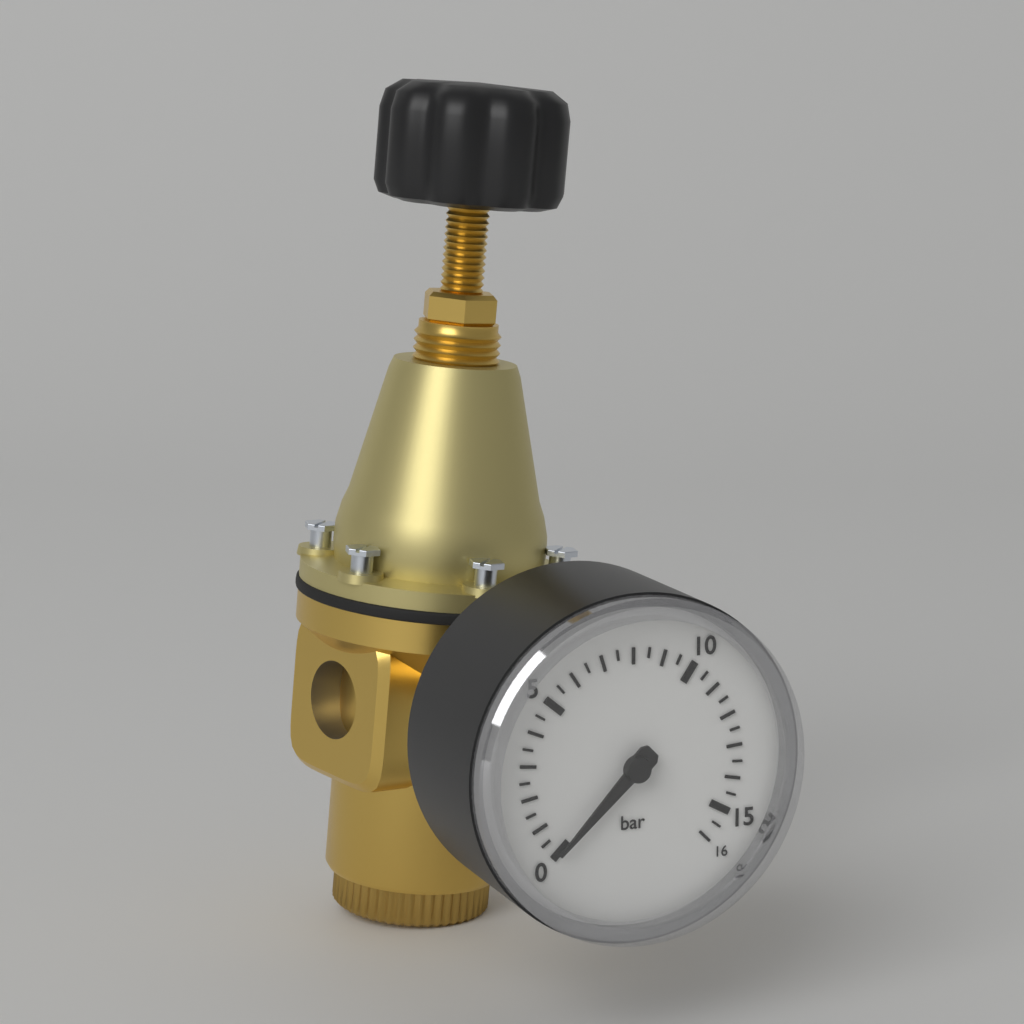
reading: 0.0 bar
